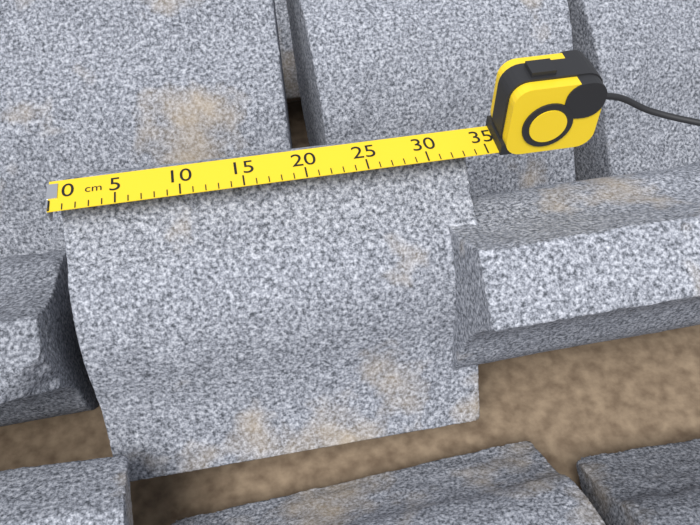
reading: 34 cm
